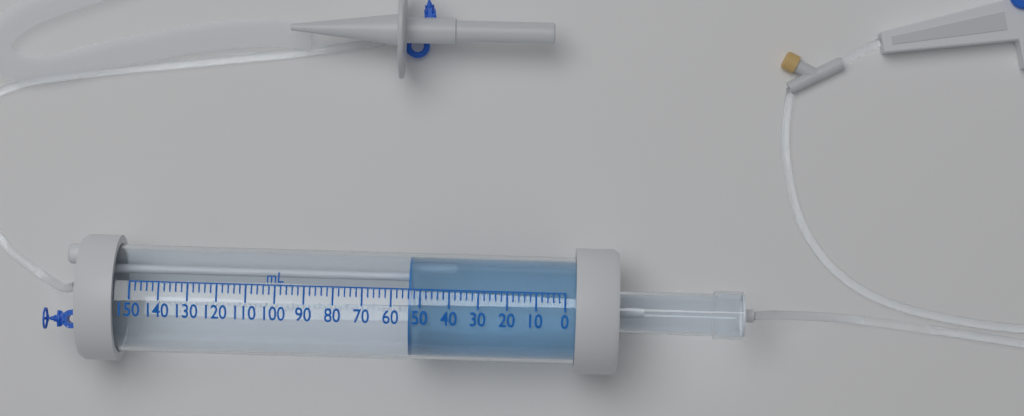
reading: 54 mL
